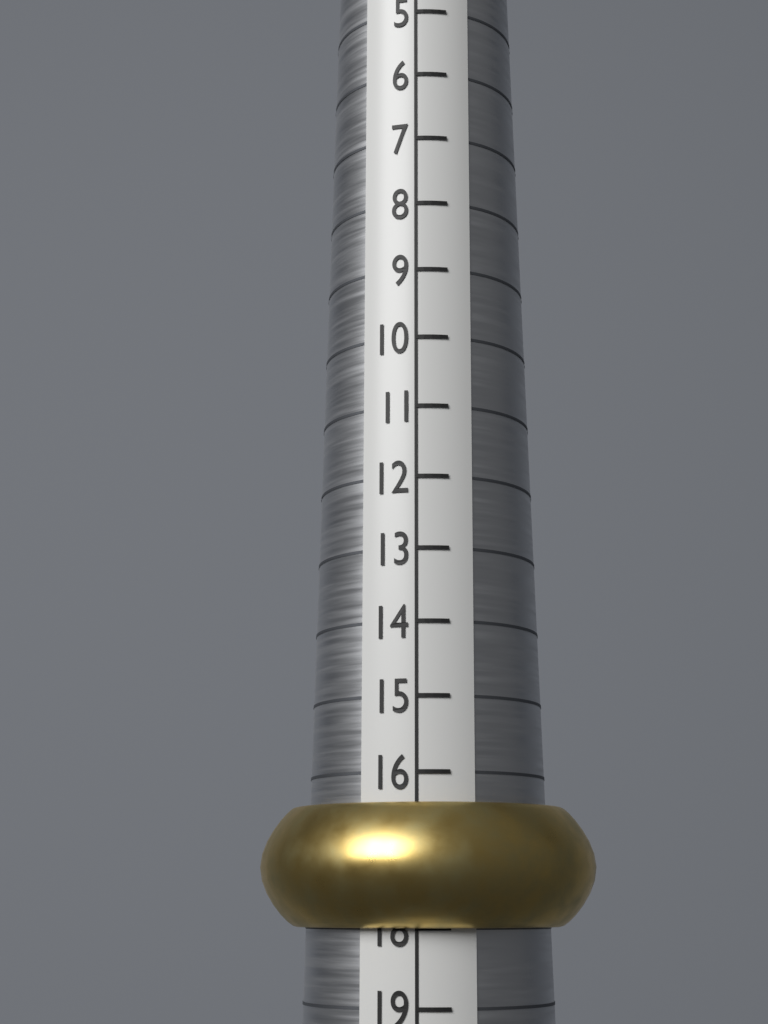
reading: 18 (no unit)
